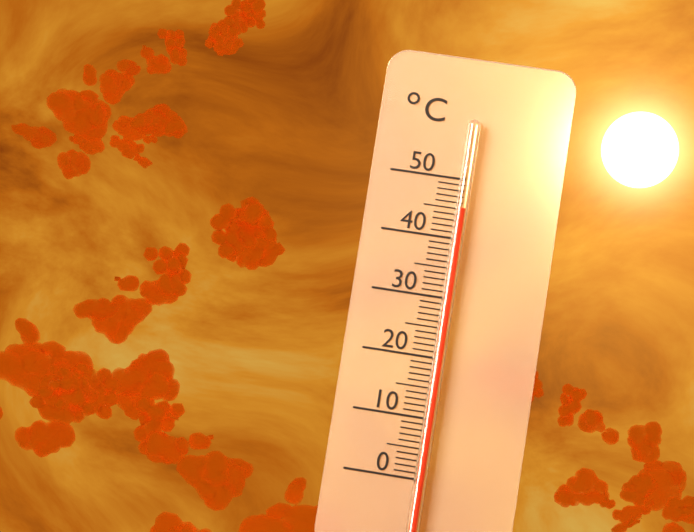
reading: 45 °C
